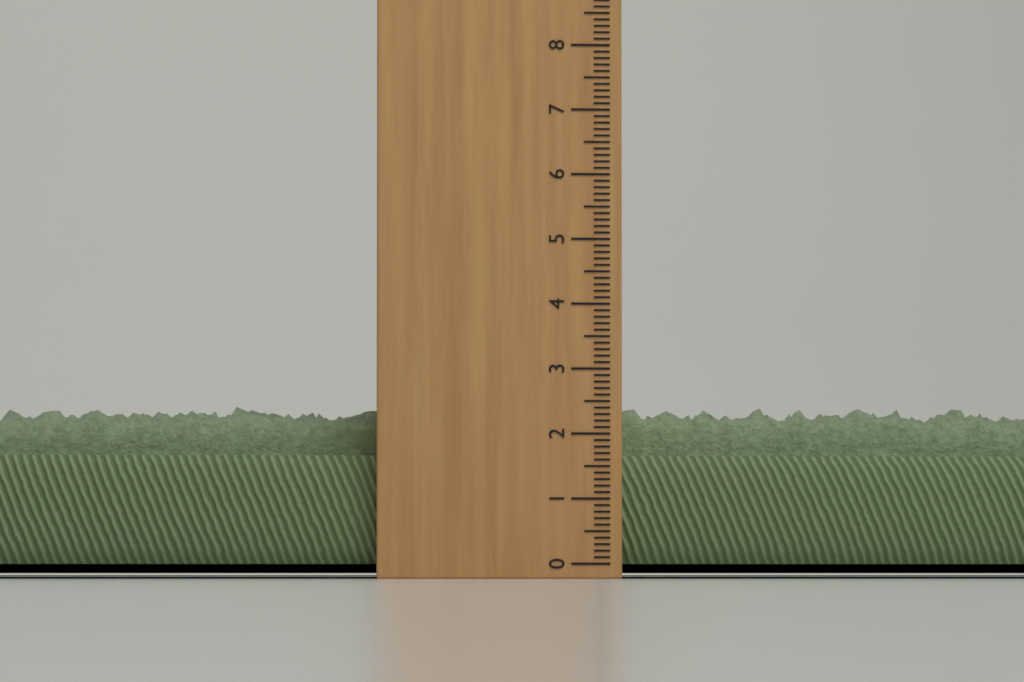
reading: 2.5 cm
